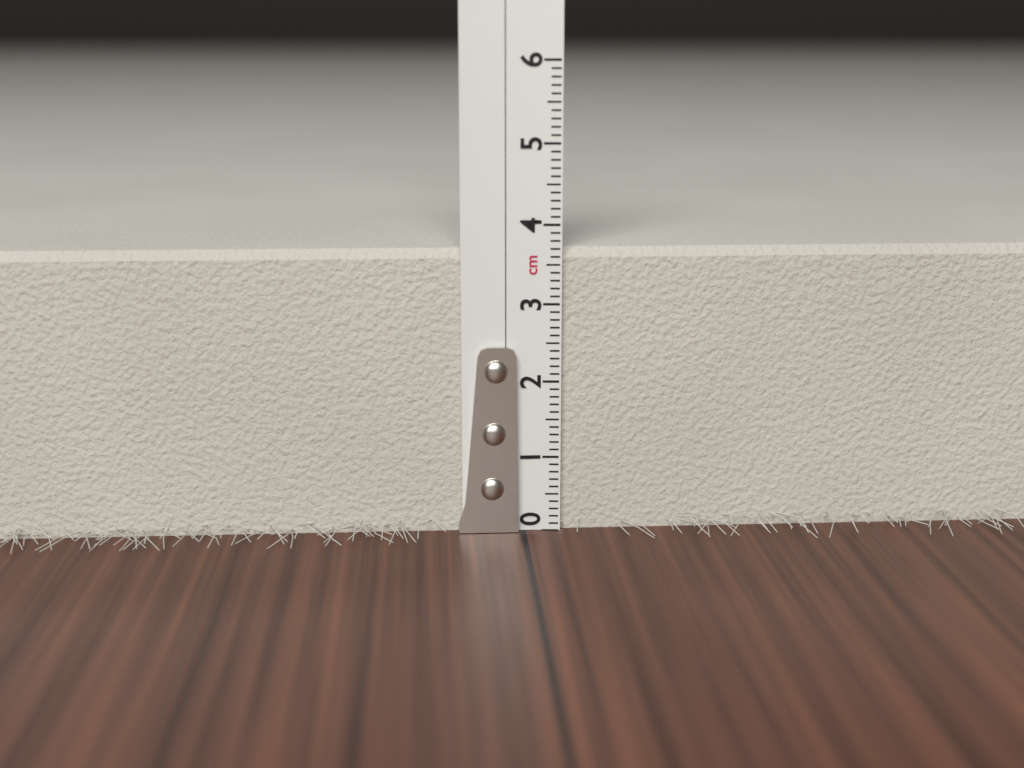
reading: 3.7 cm
